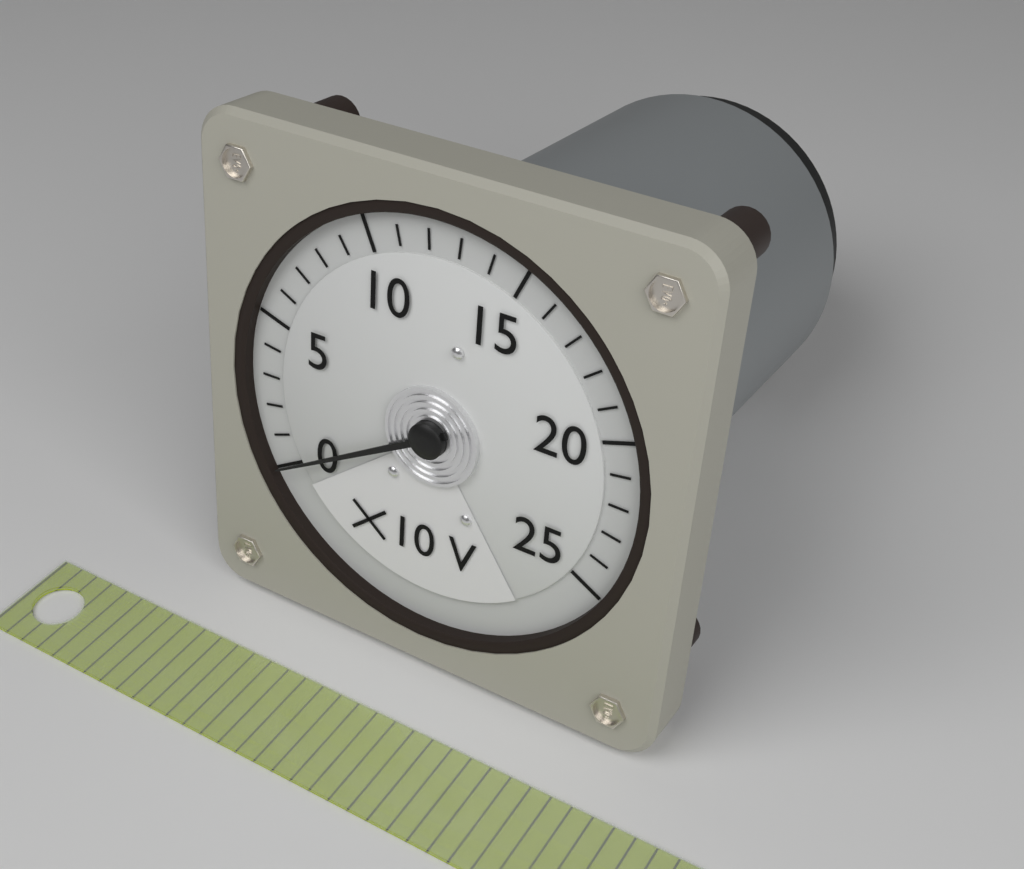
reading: 0 V
